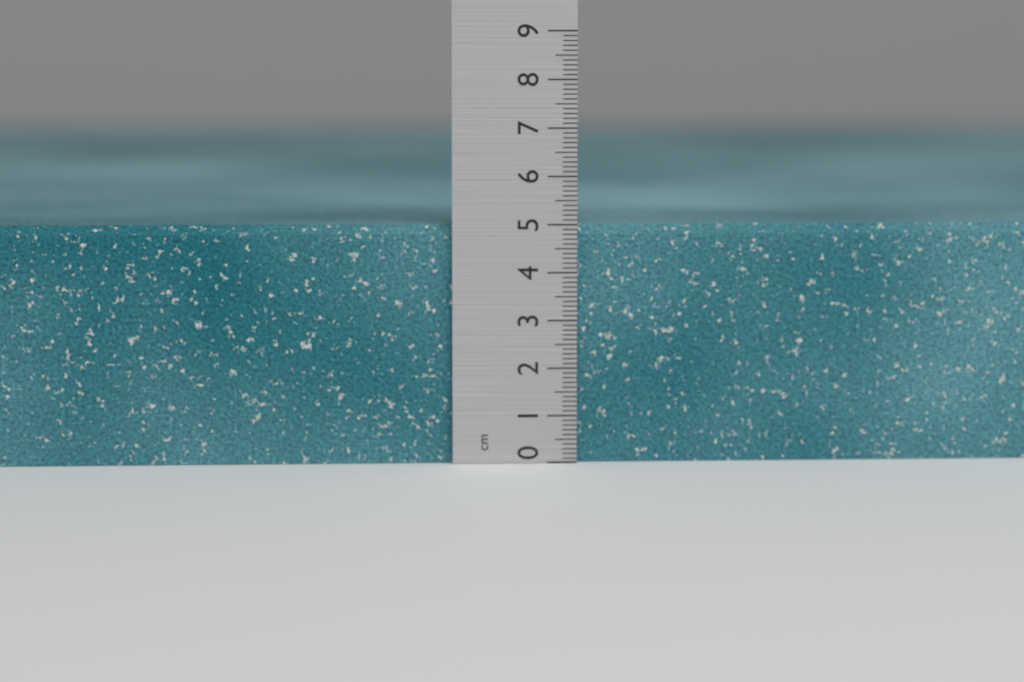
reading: 5.0 cm
